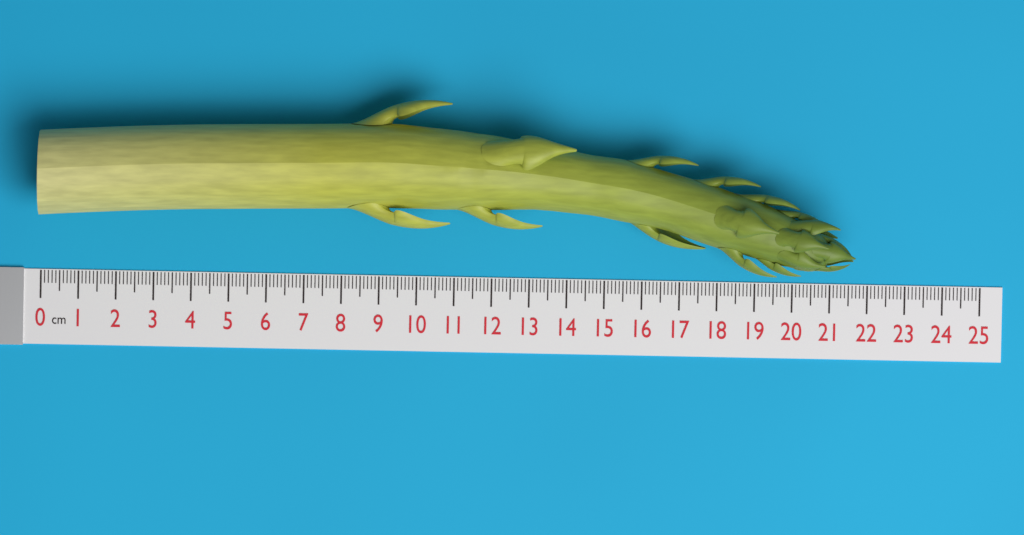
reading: 21.6 cm
